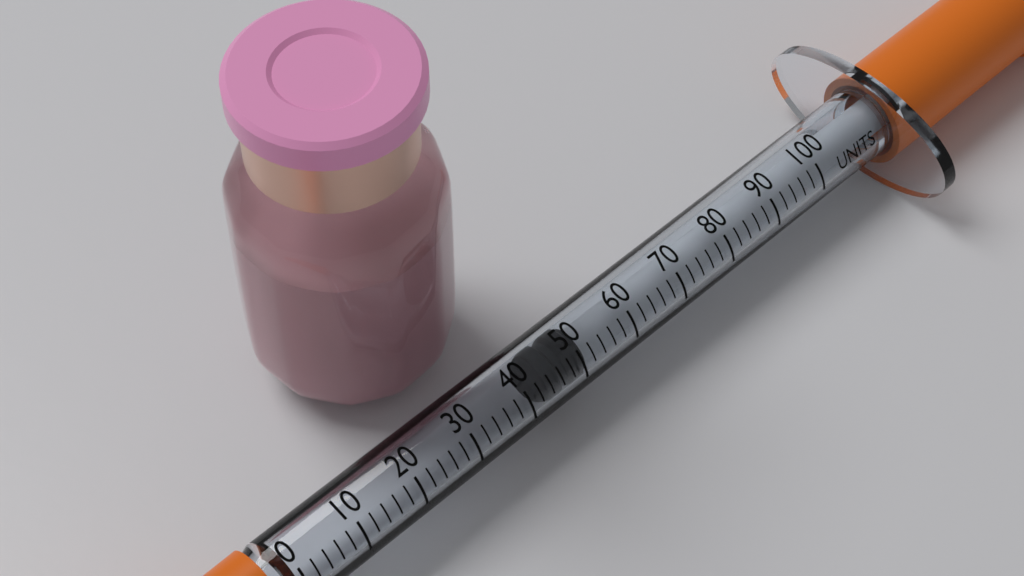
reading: 44 units
